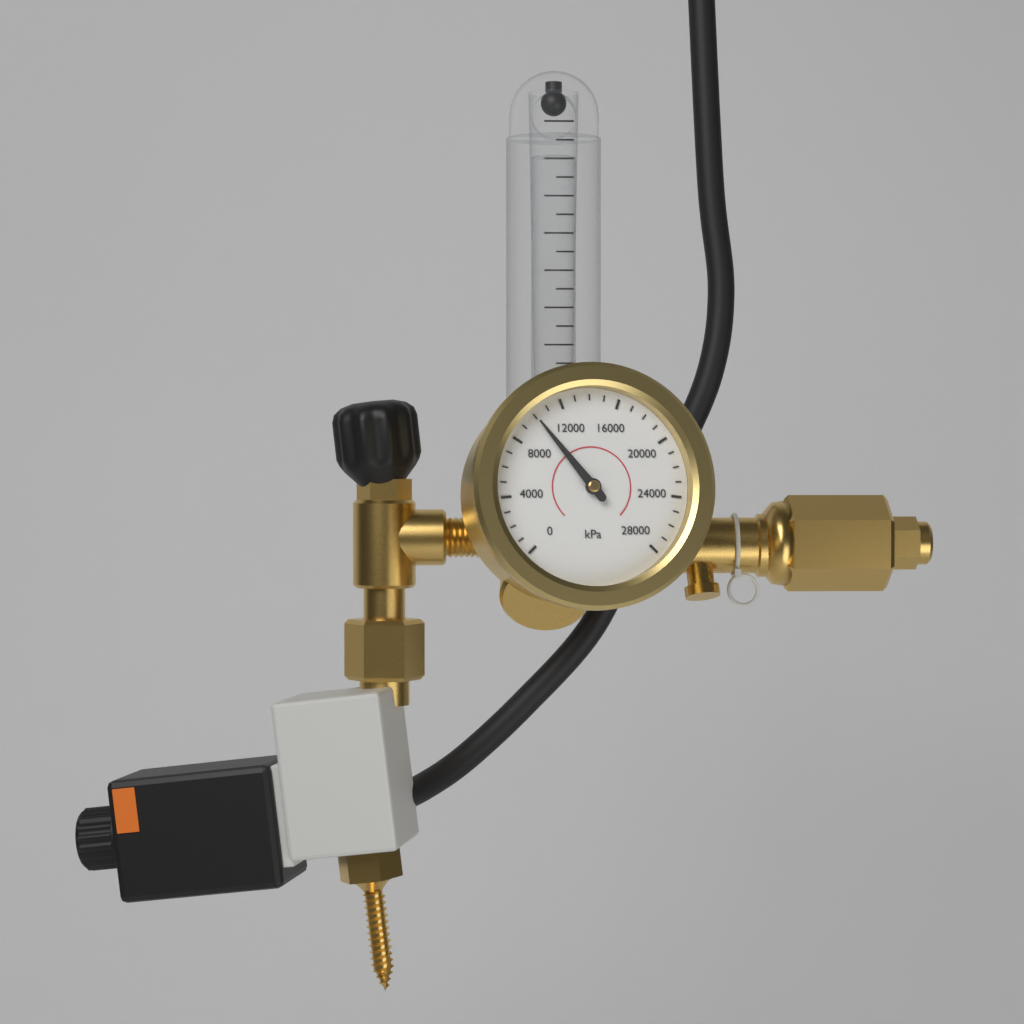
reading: 10000 kPa
